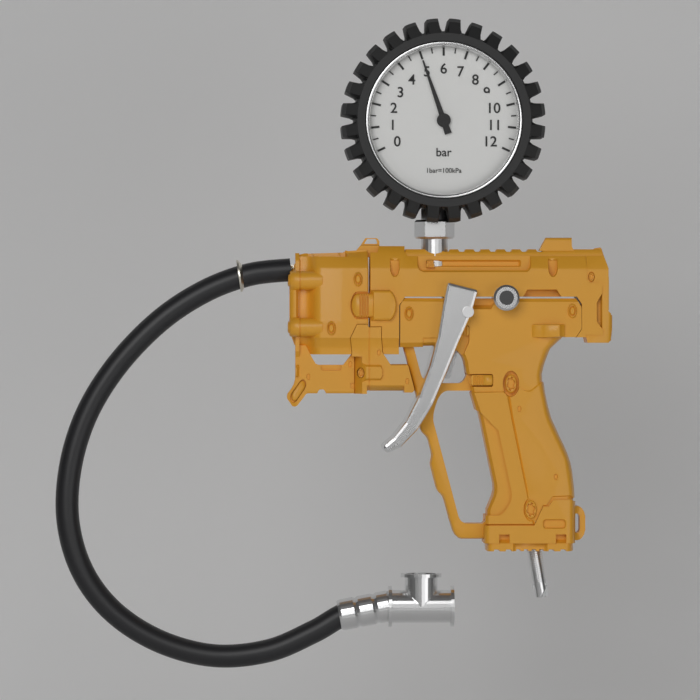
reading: 5.0 bar
